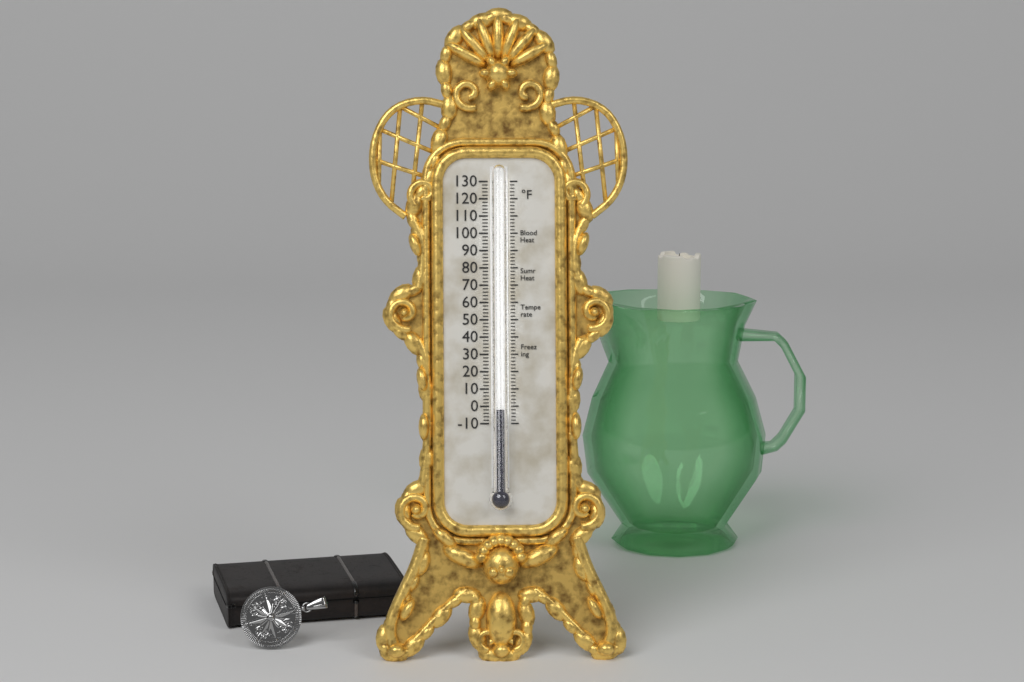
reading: -2 °F
